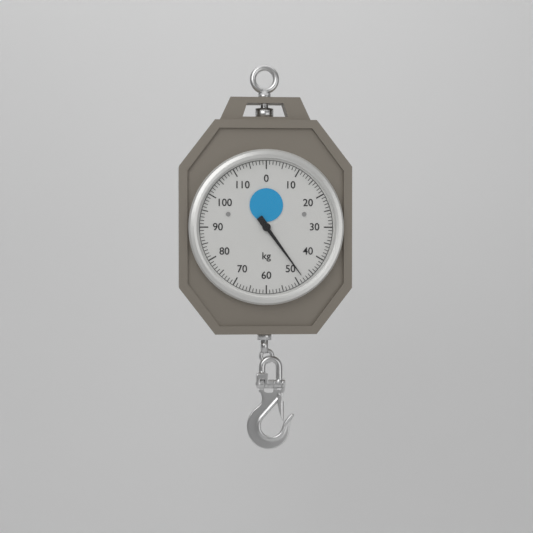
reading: 48 kg
